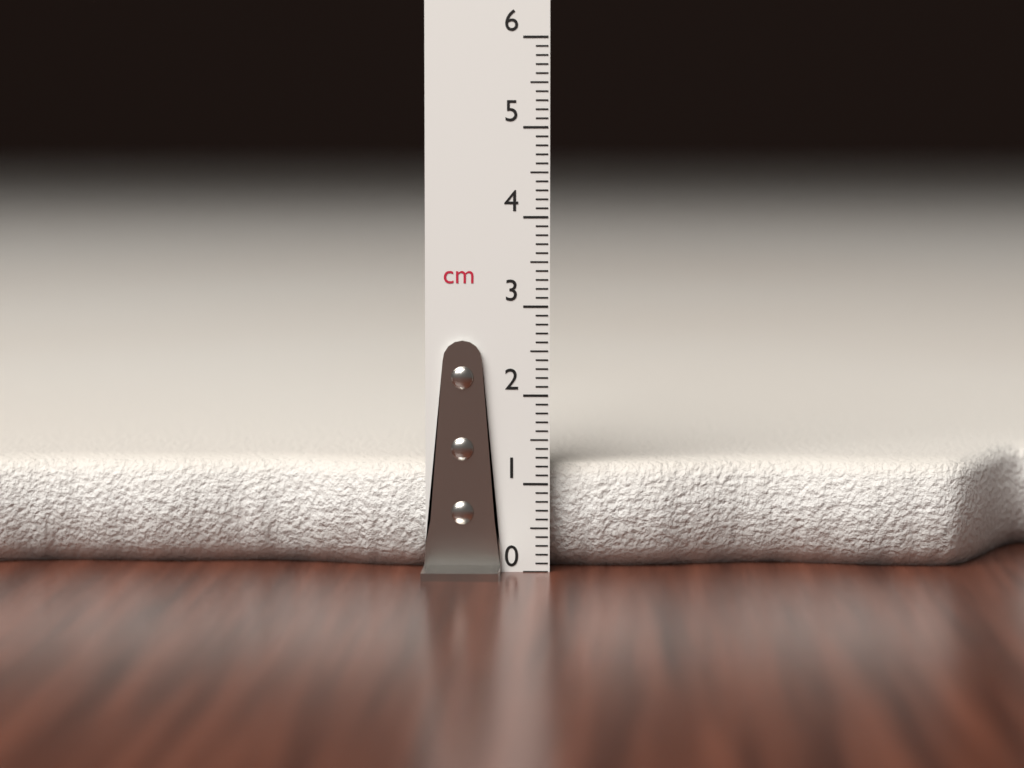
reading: 1.2 cm
